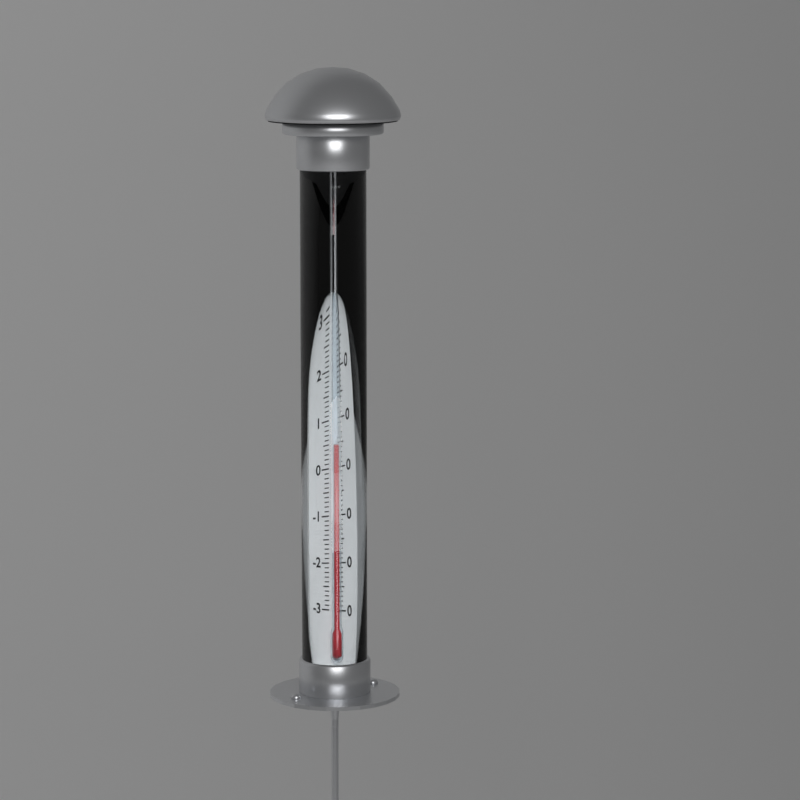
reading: 5 °C
